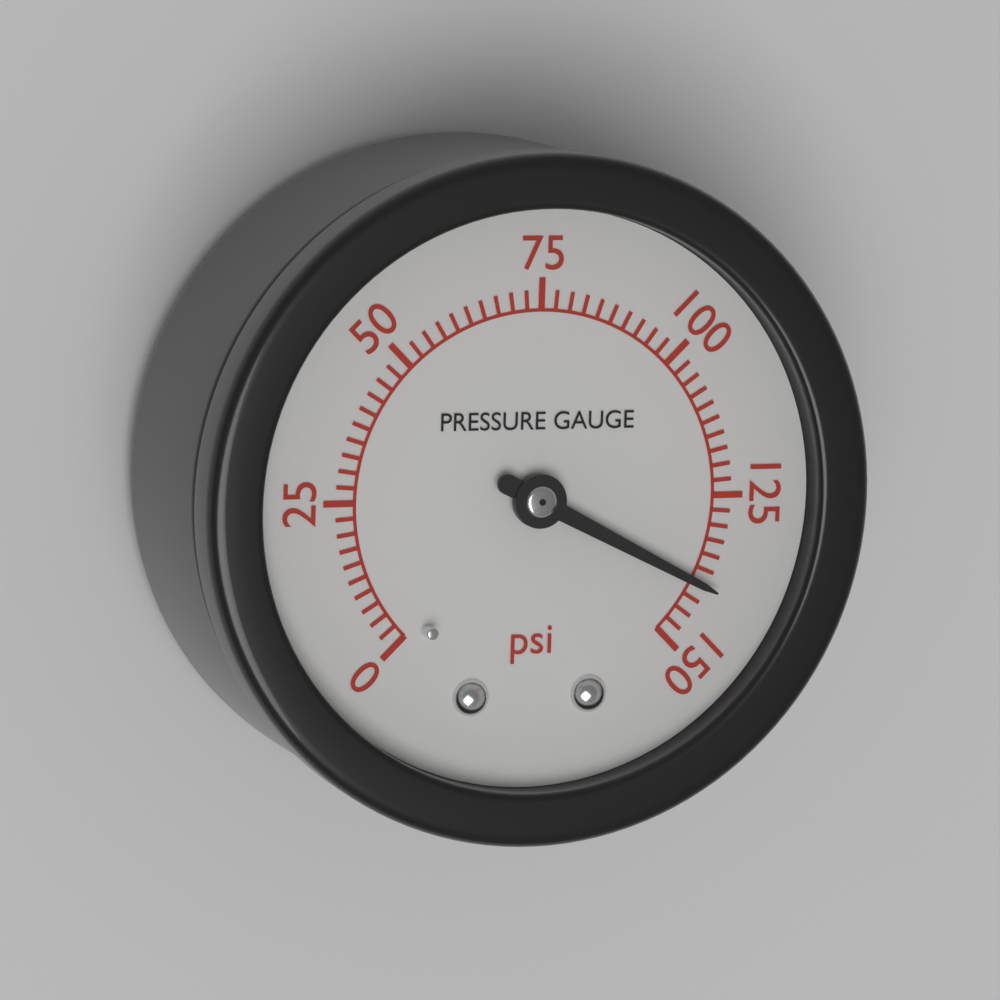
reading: 140.0 psi
